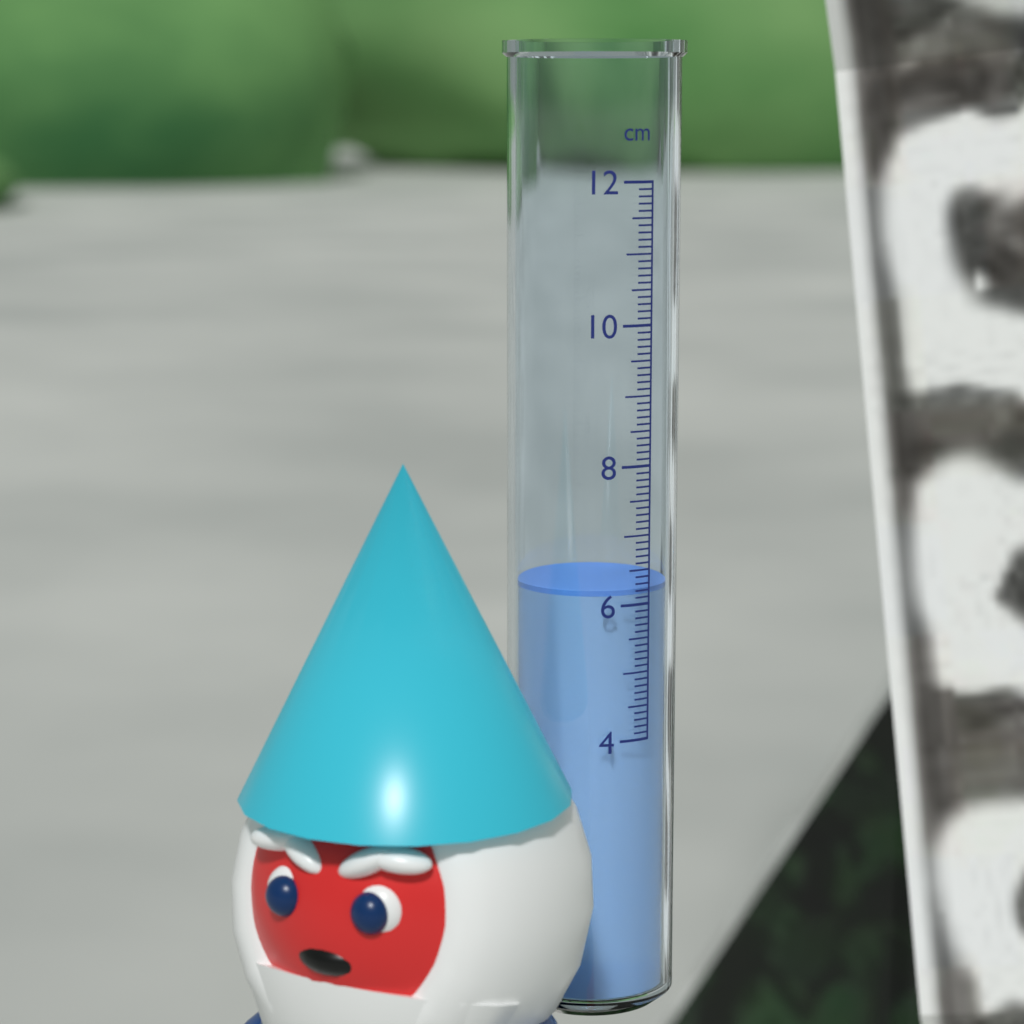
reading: 6.2 cm
